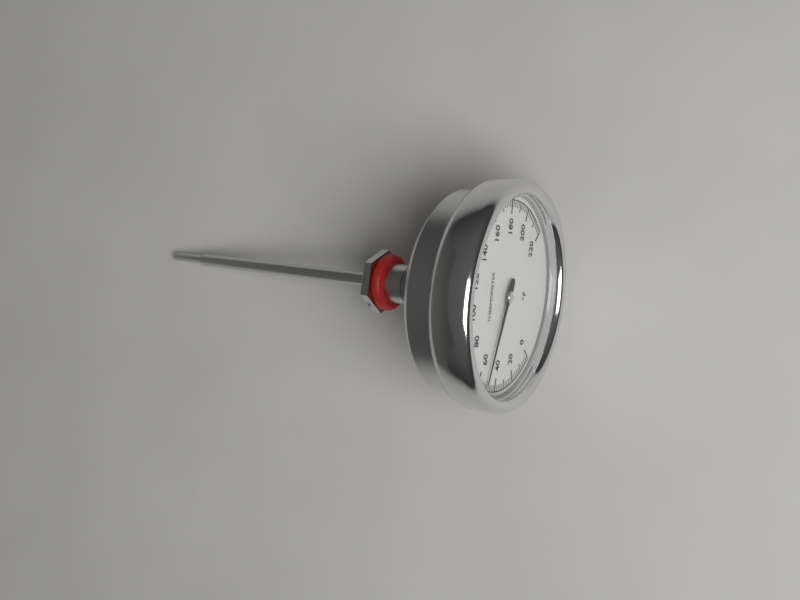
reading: 52 °F
